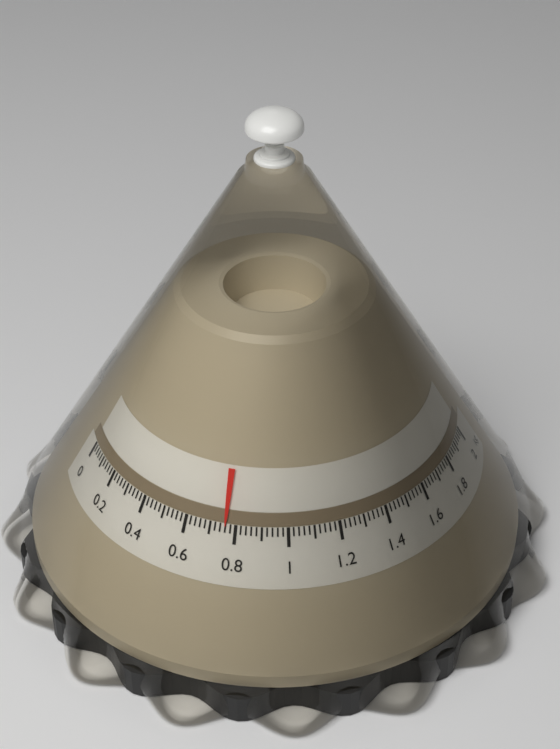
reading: 0.76 kg
